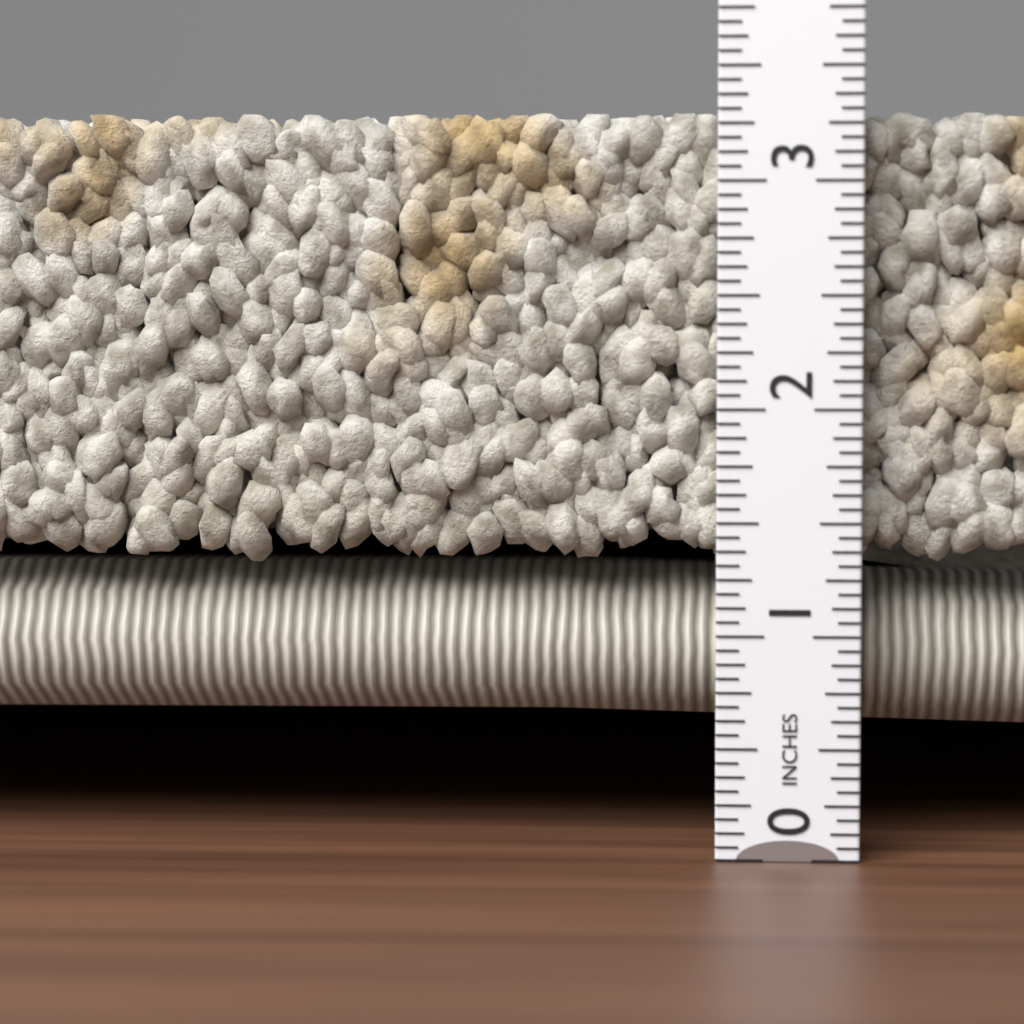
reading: 3.3125 in
